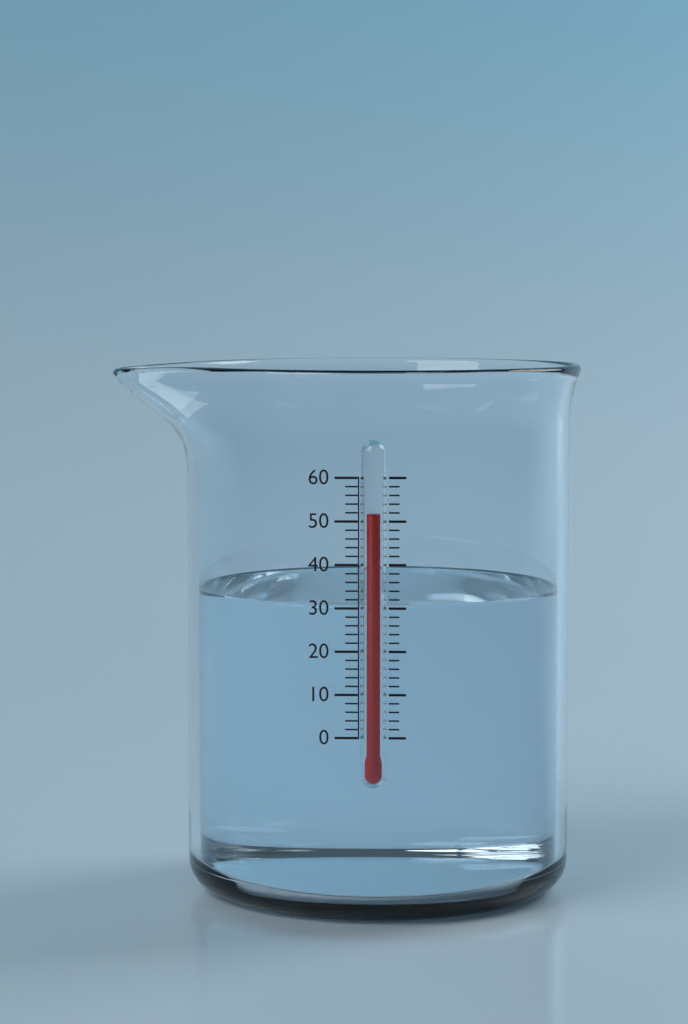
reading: 52 (no unit)
